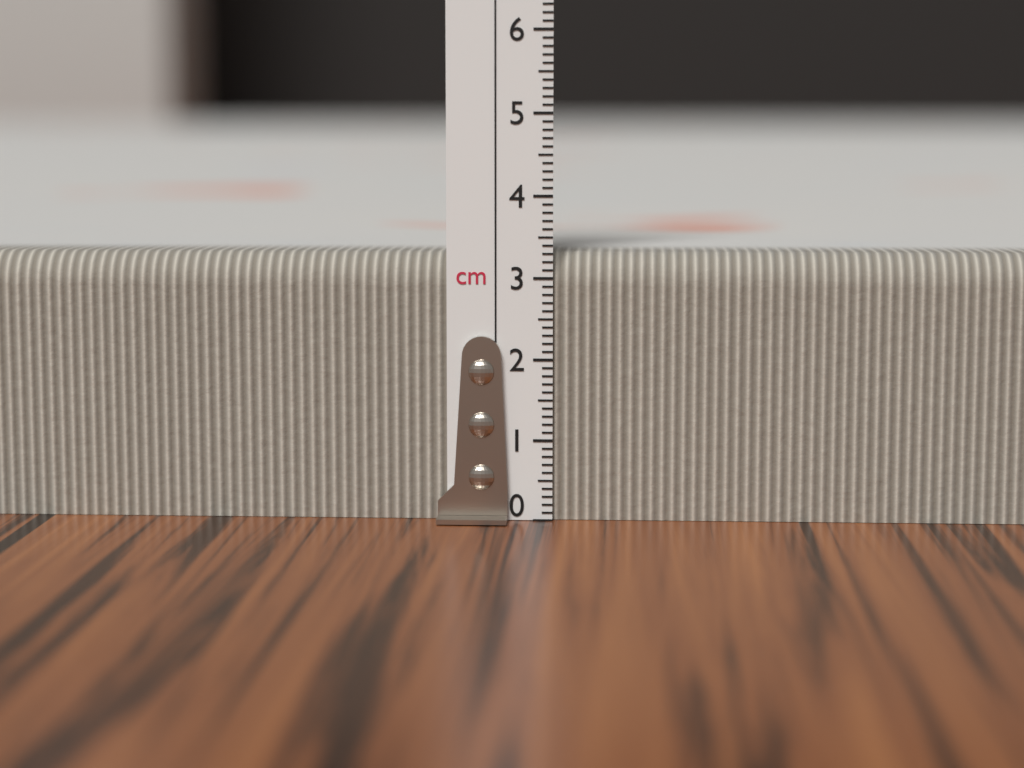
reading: 3.3 cm
